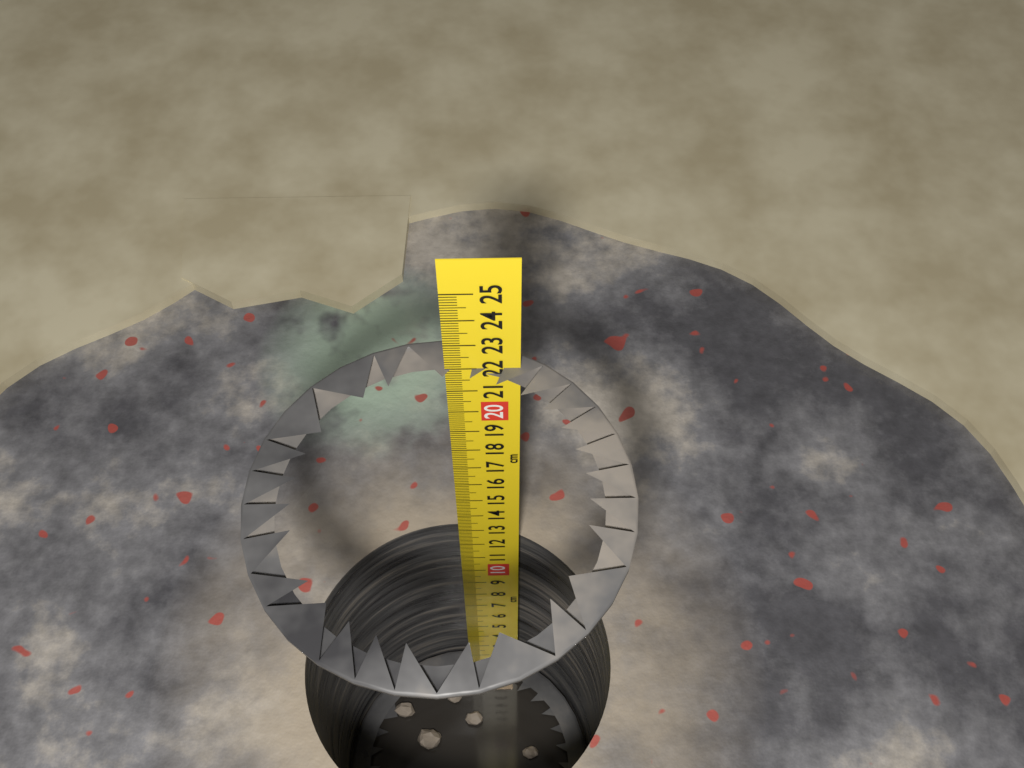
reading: 22.0 cm
